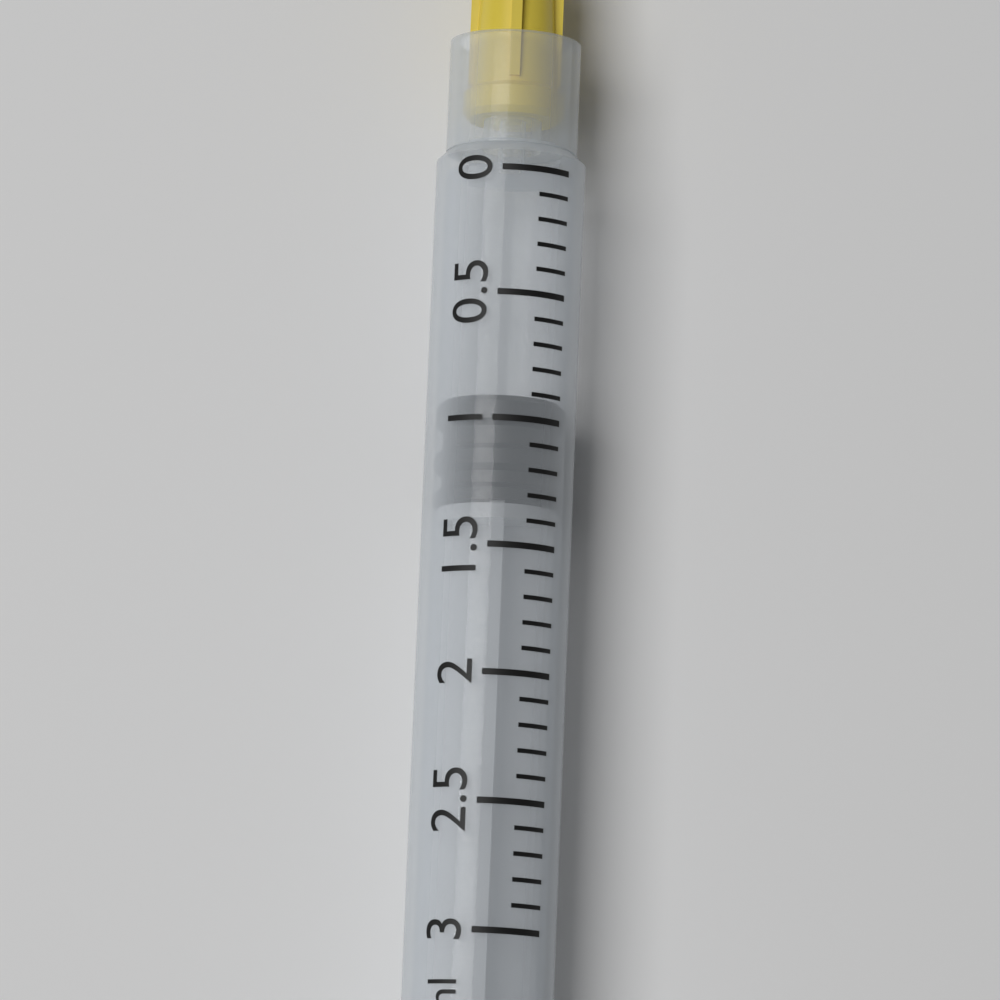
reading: 0.9 ml
